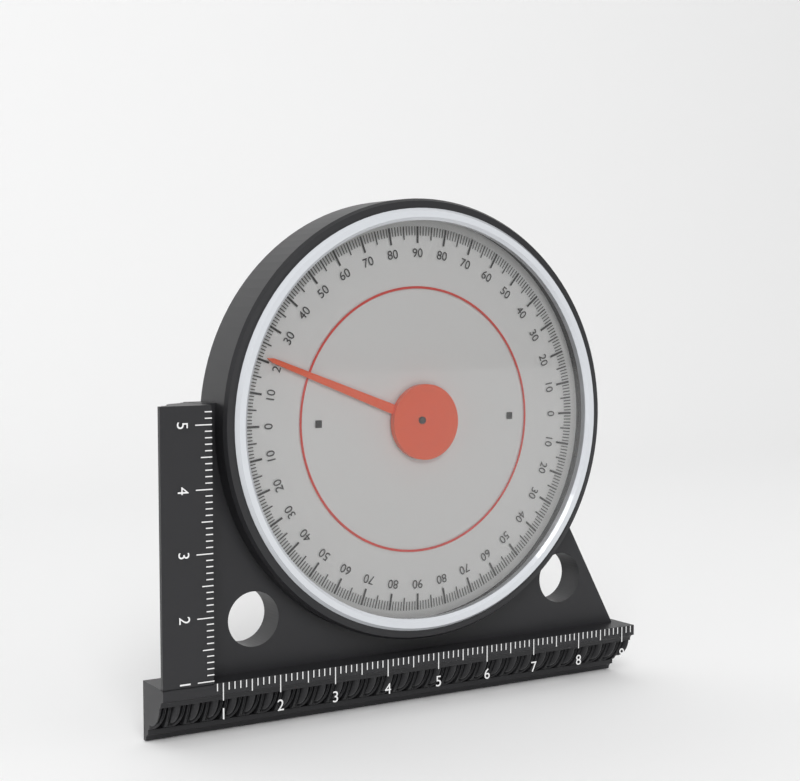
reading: 21 (no unit)
